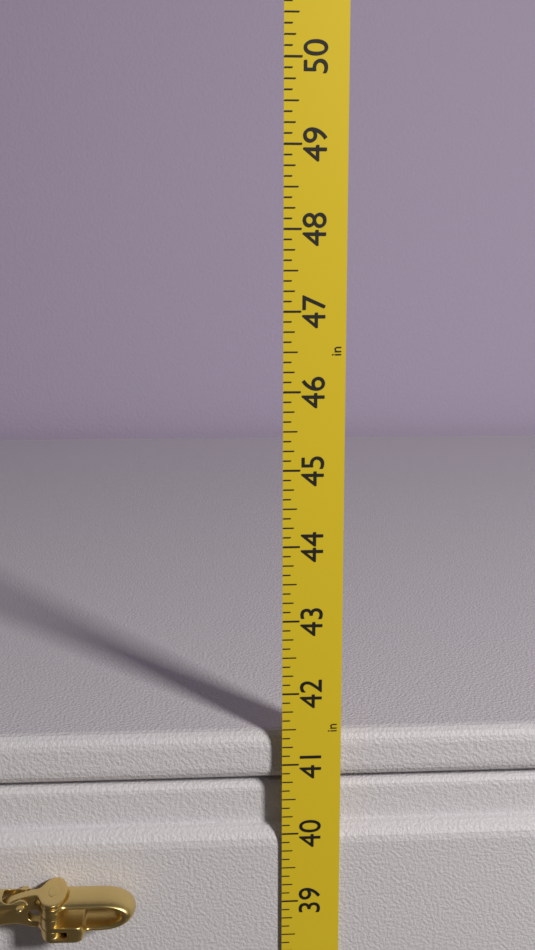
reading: 41.375 in
